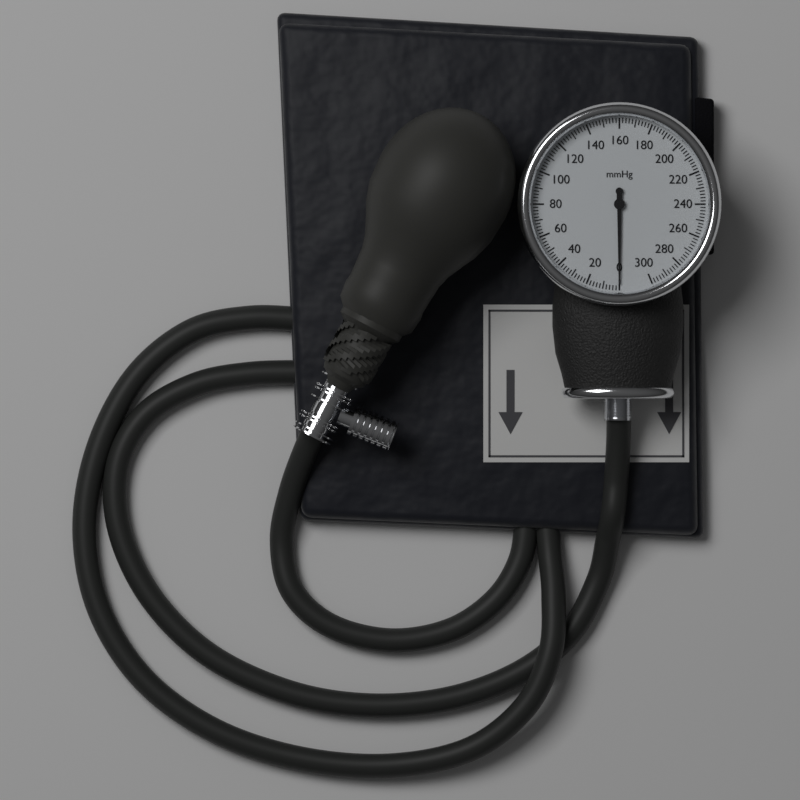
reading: 0 mmHg
